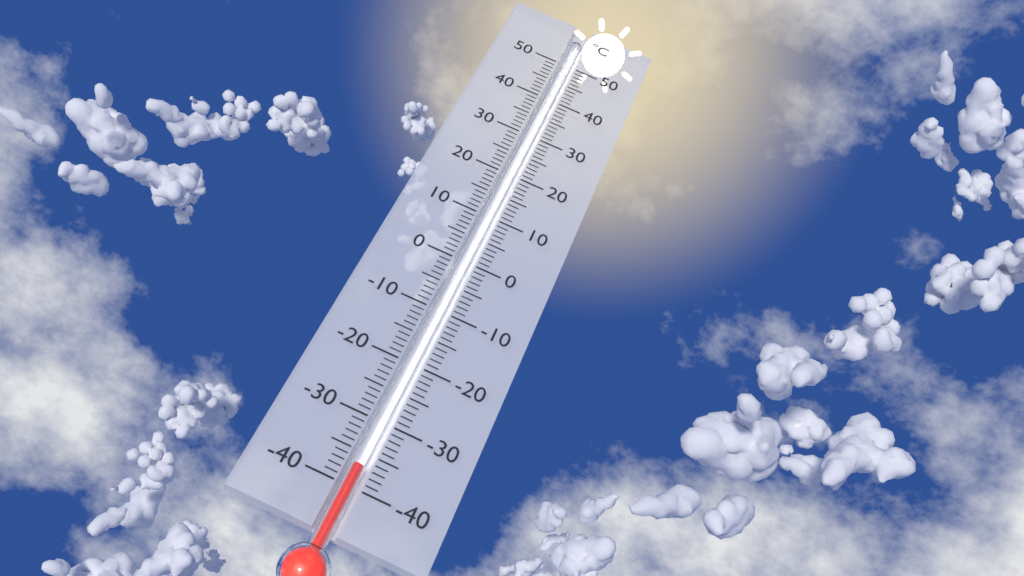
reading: -37 °C
